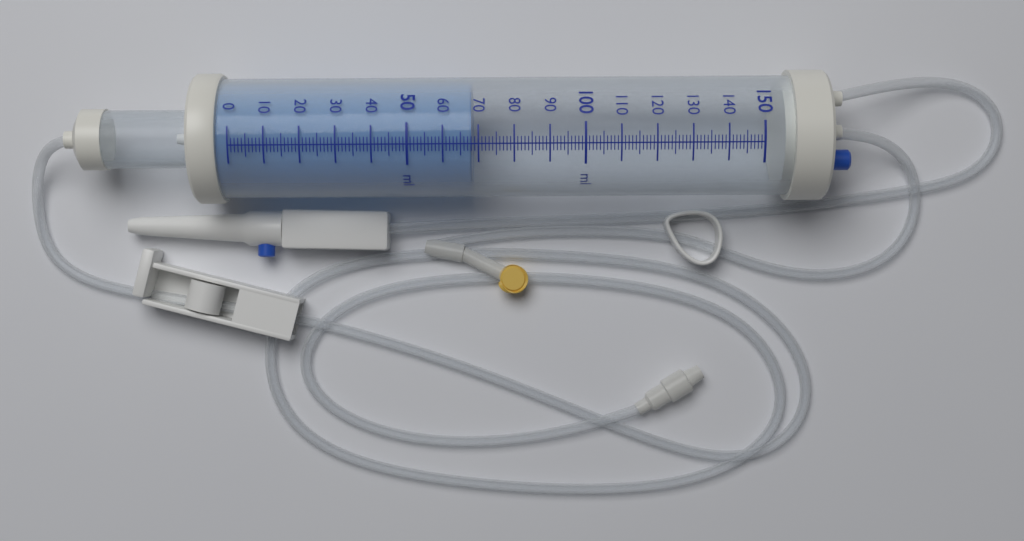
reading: 68 ml
